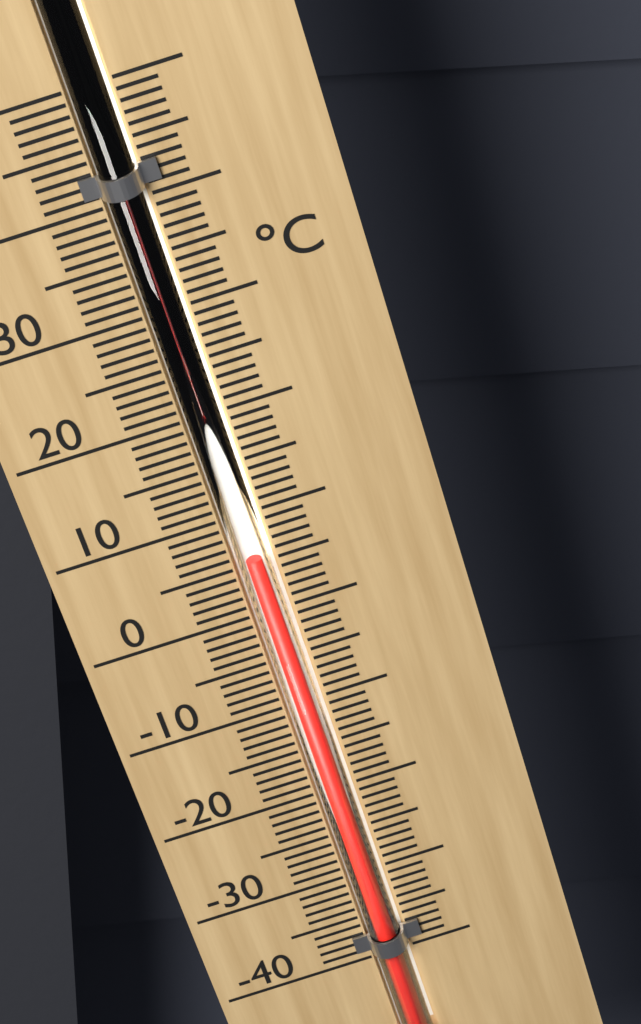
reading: 6 °C
